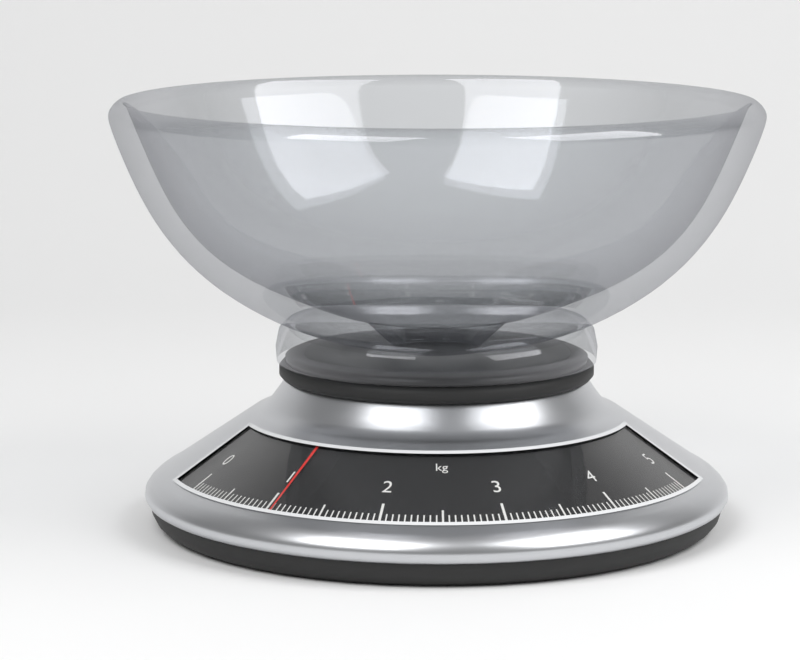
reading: 1.05 kg
